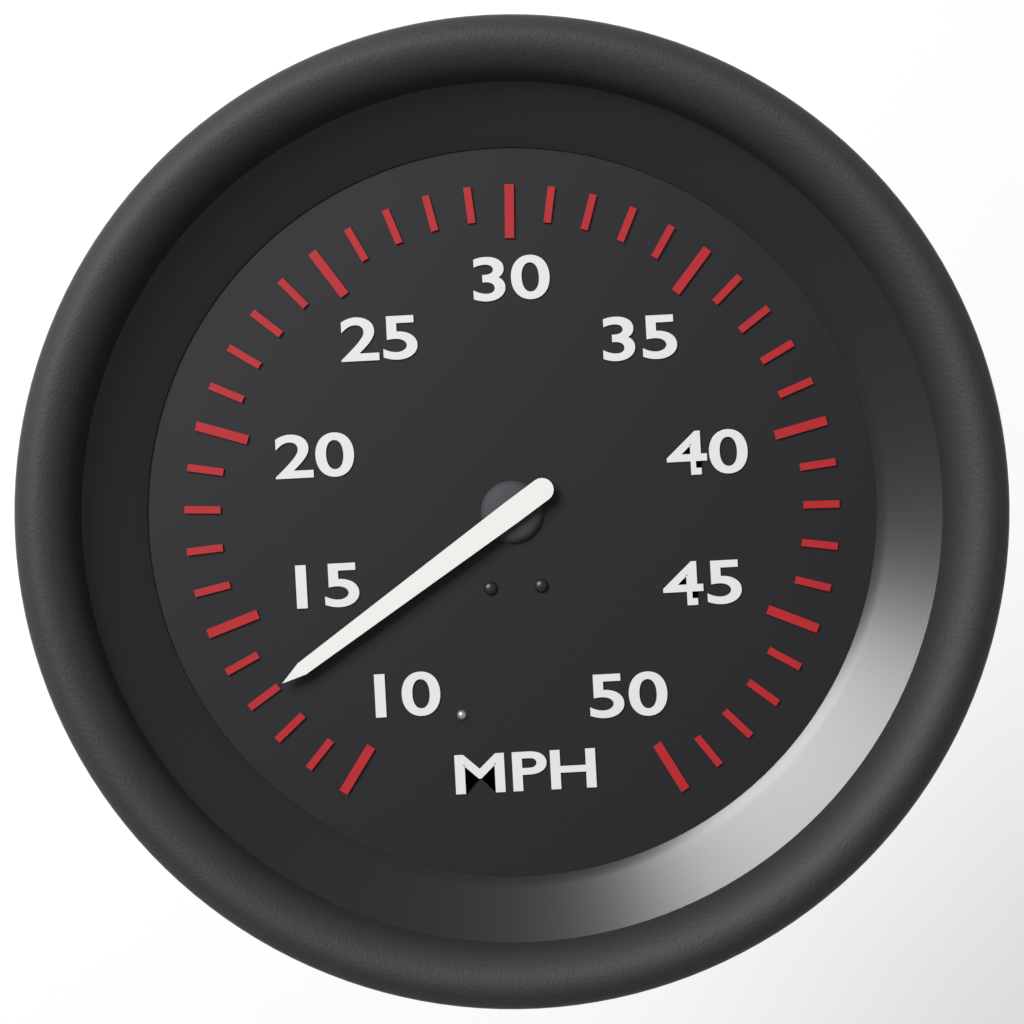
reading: 13 MPH
